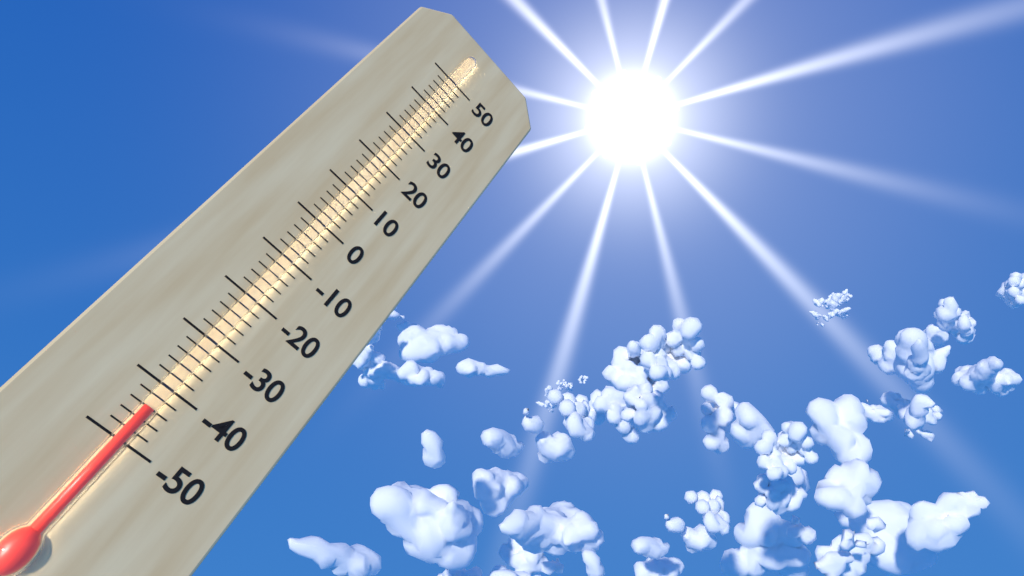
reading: -44 (no unit)
